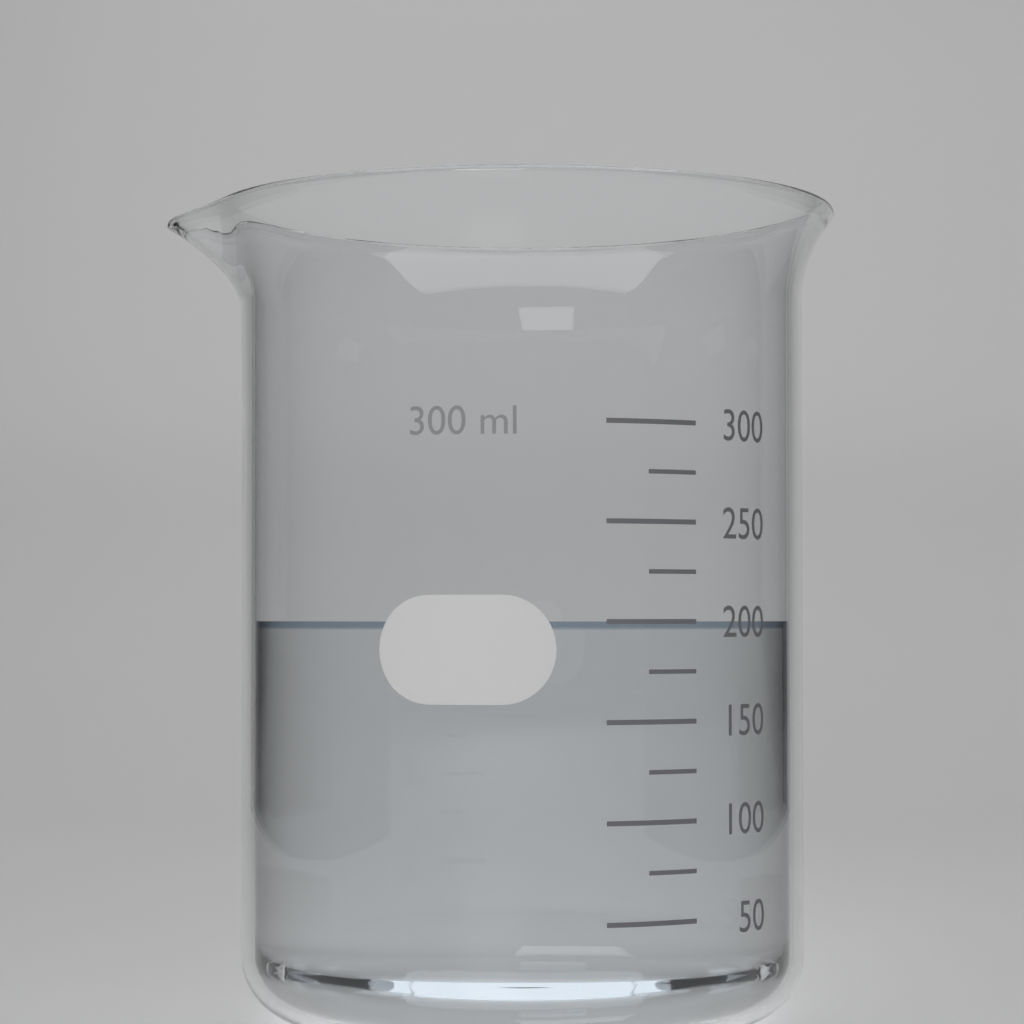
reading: 200 ml
